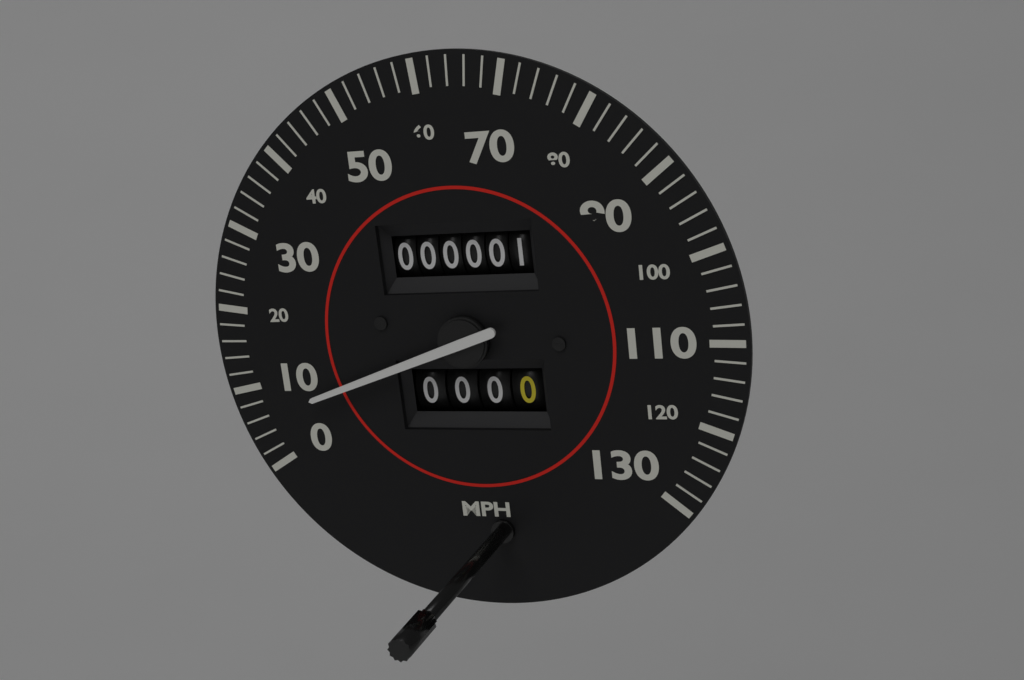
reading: 6 mph
